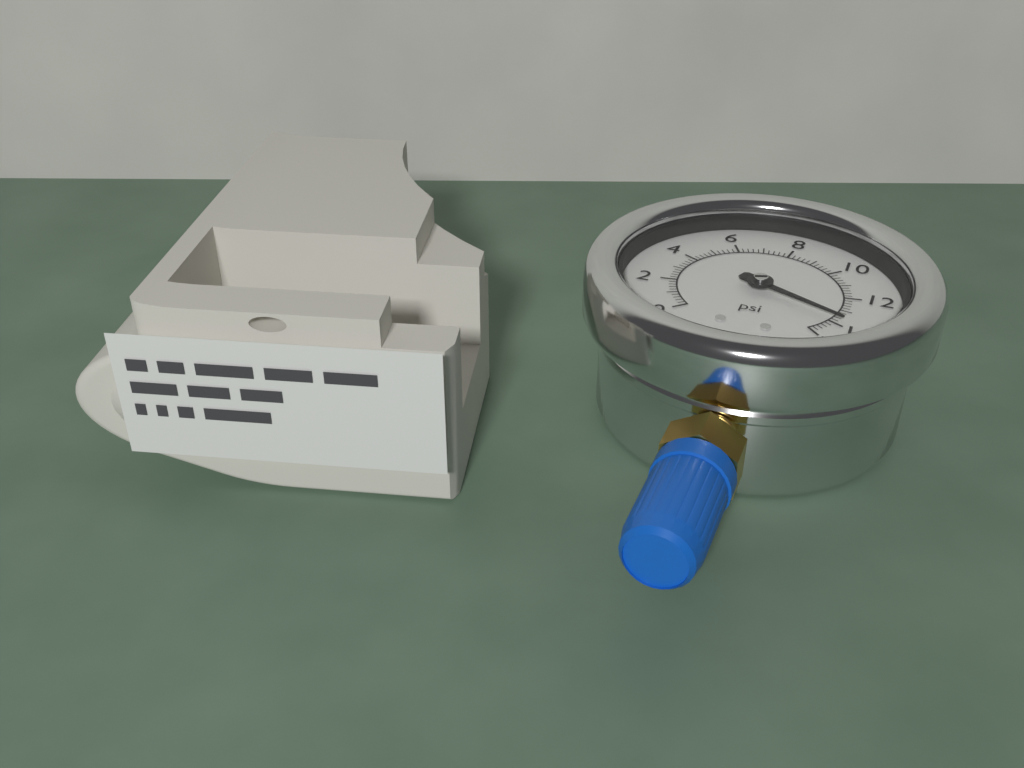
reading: 13.8 psi
